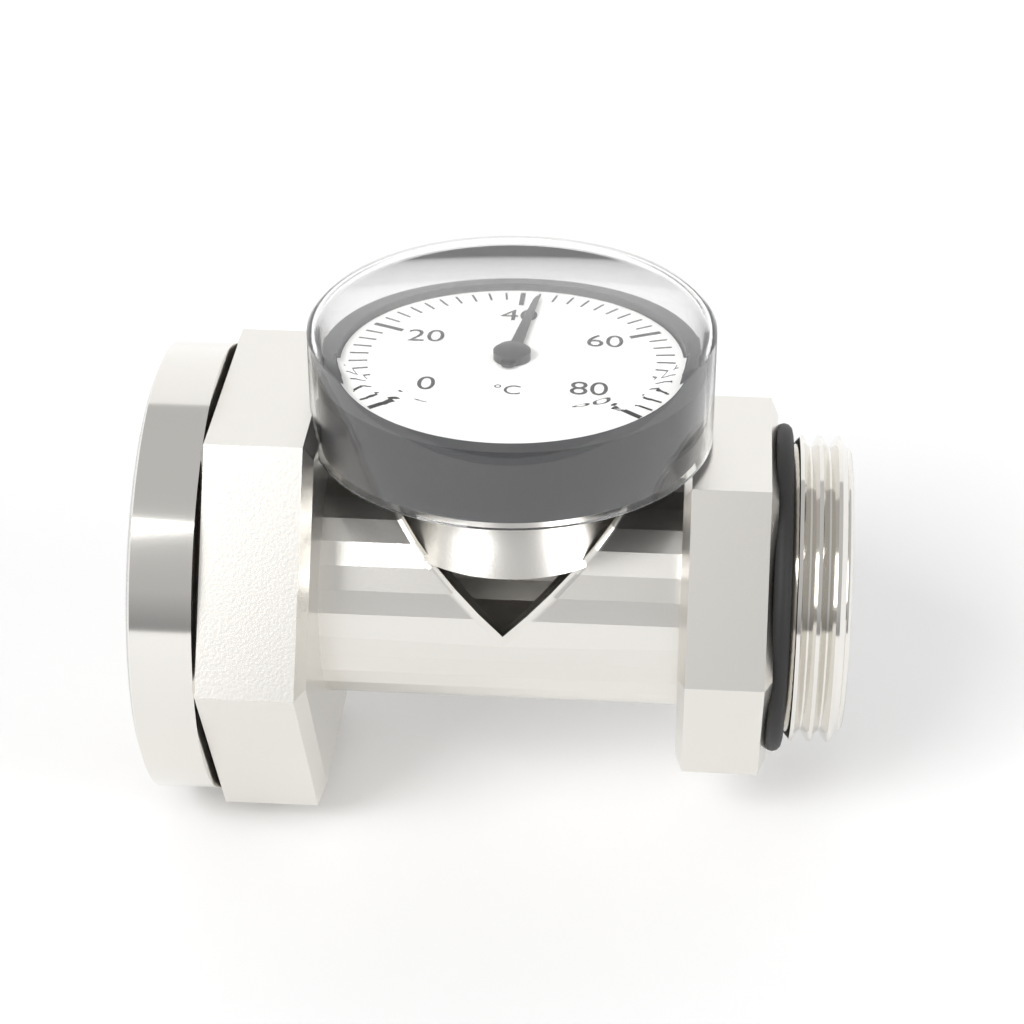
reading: 42 °C
